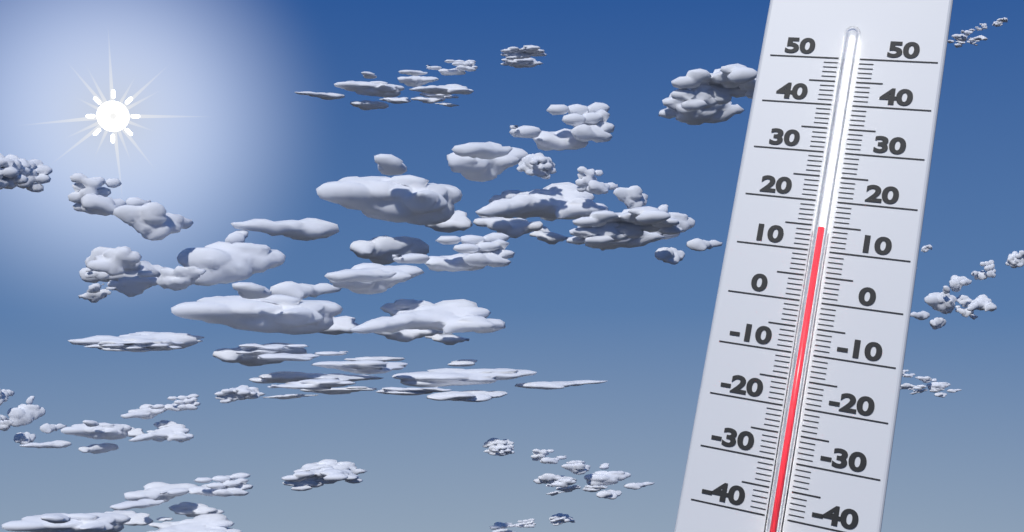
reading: 14 (no unit)
